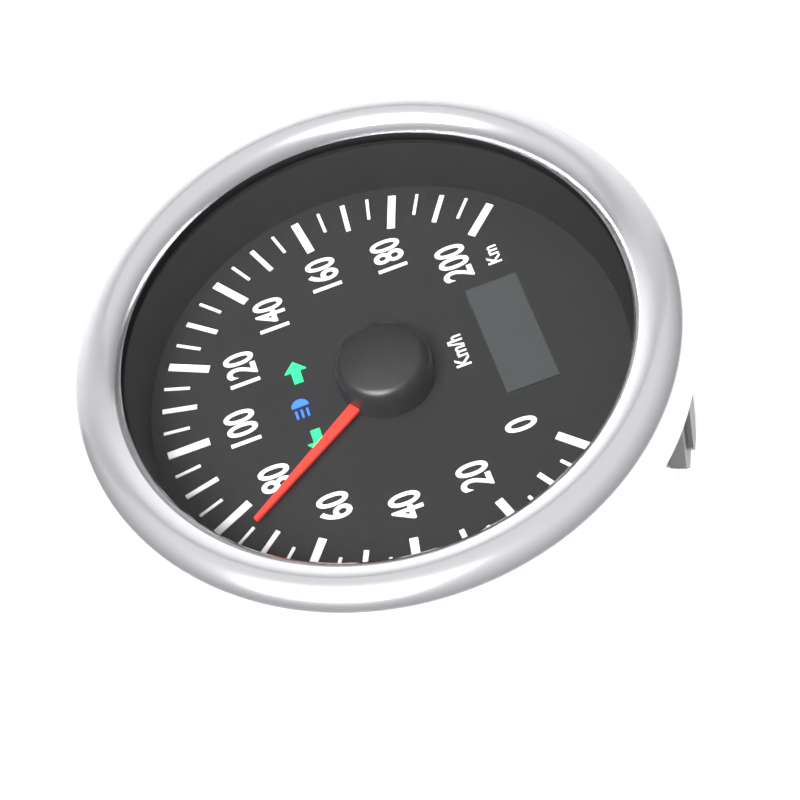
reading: 75 km/h
